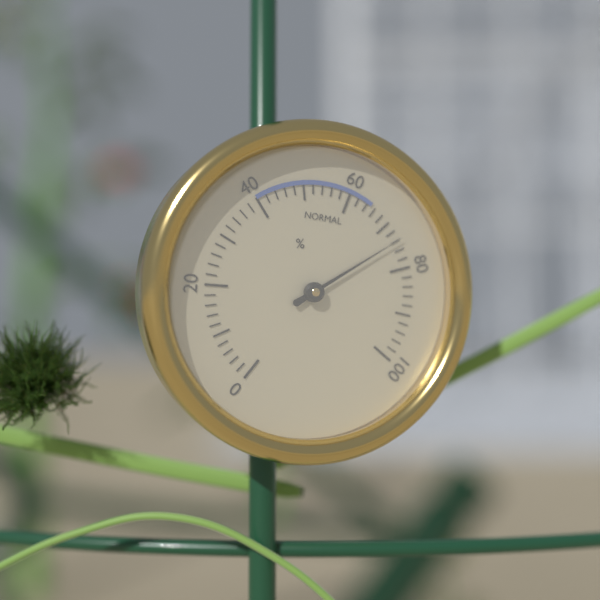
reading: 74 %
